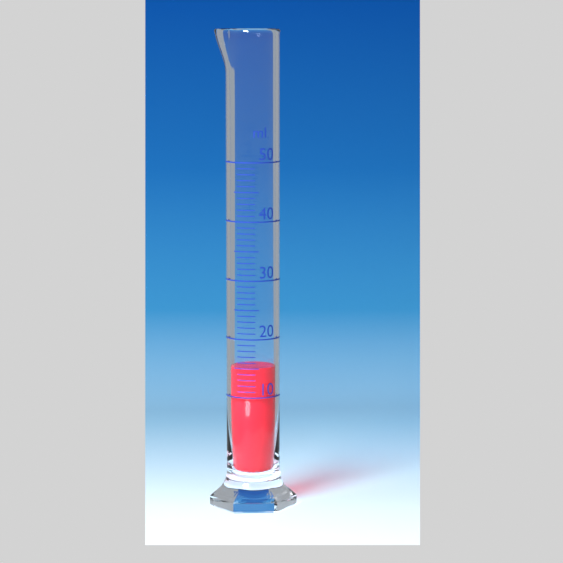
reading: 15 ml
